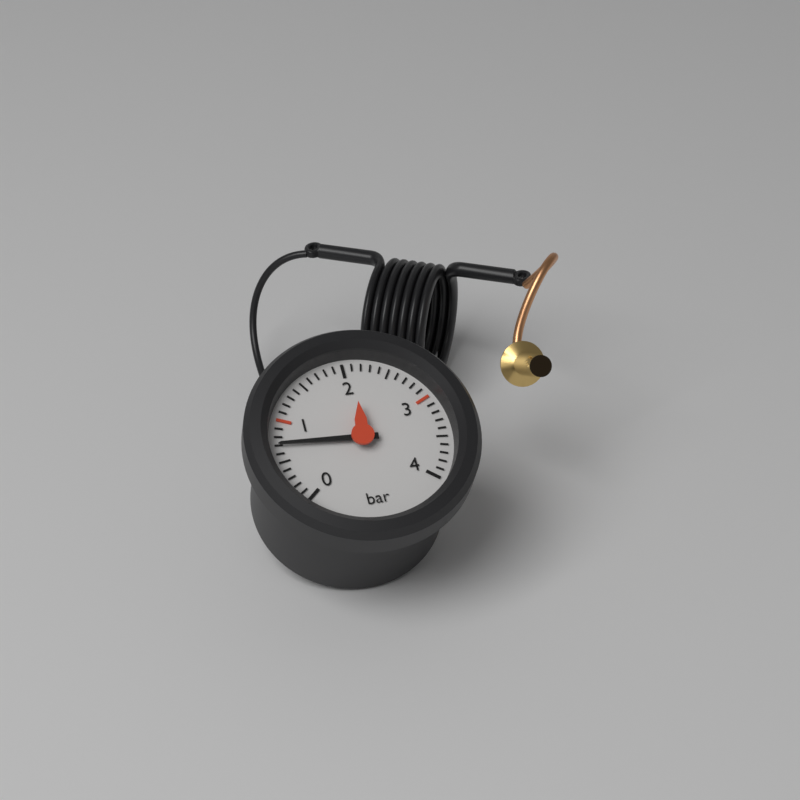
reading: 0.7 bar
